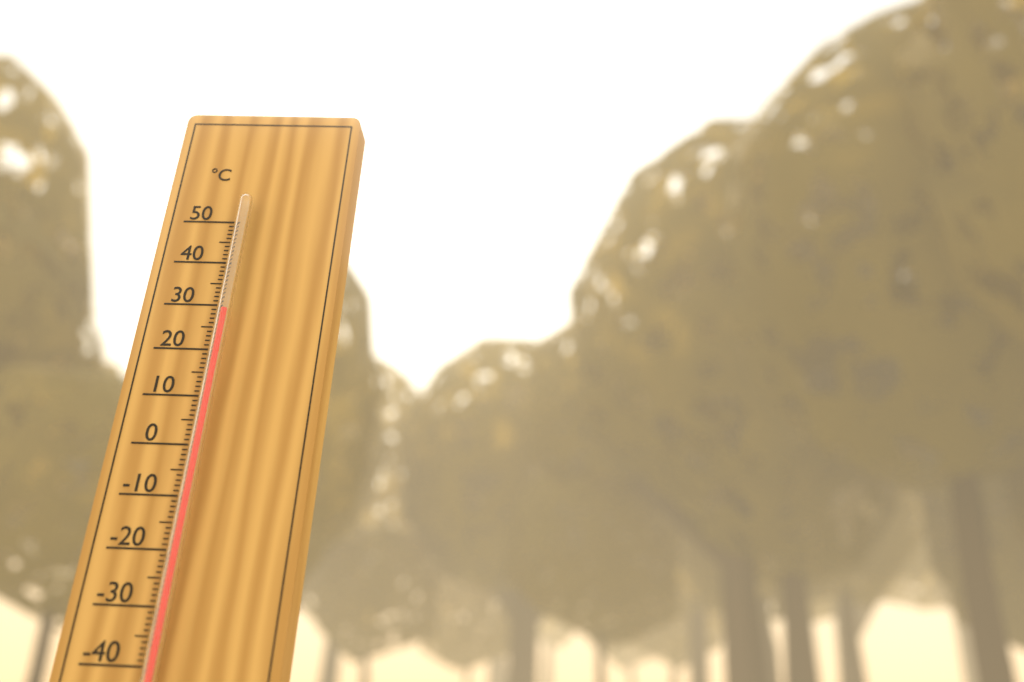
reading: 28 °C
